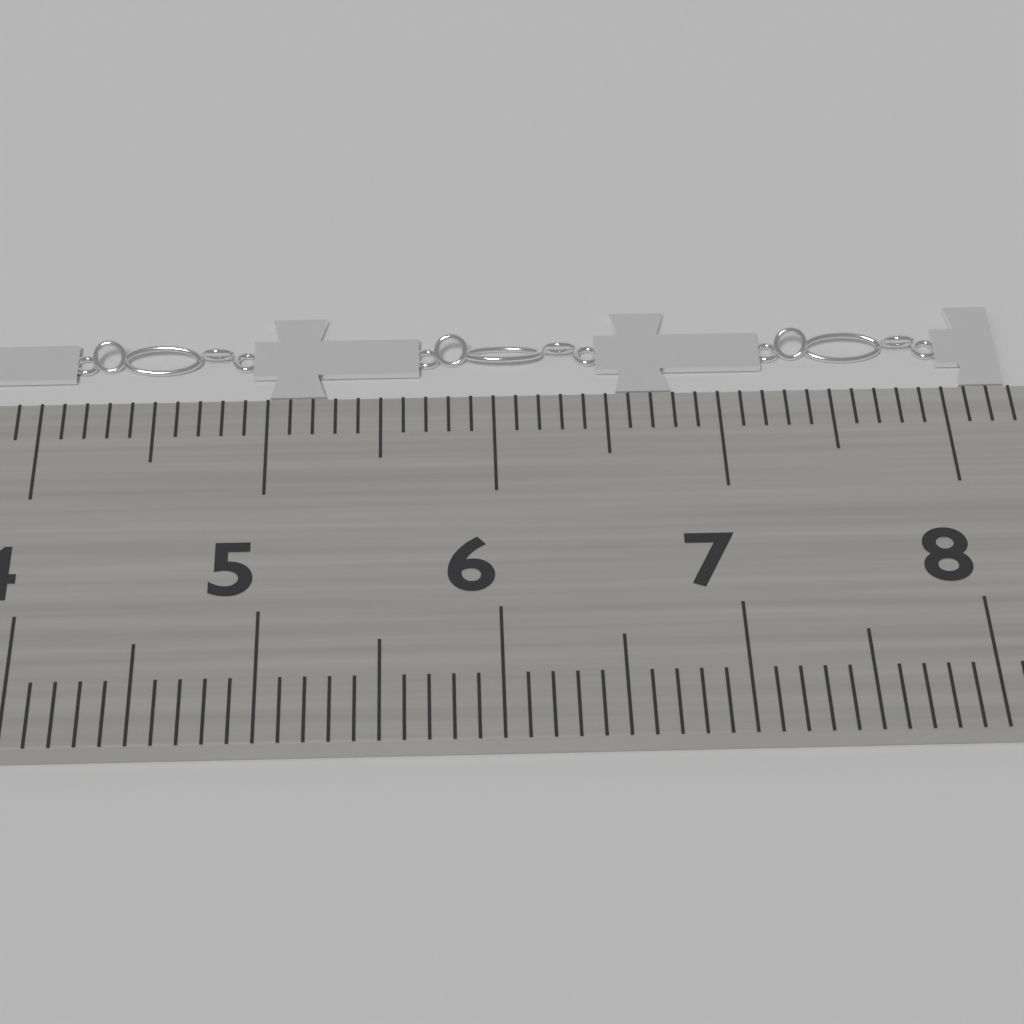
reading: 8.3 cm
